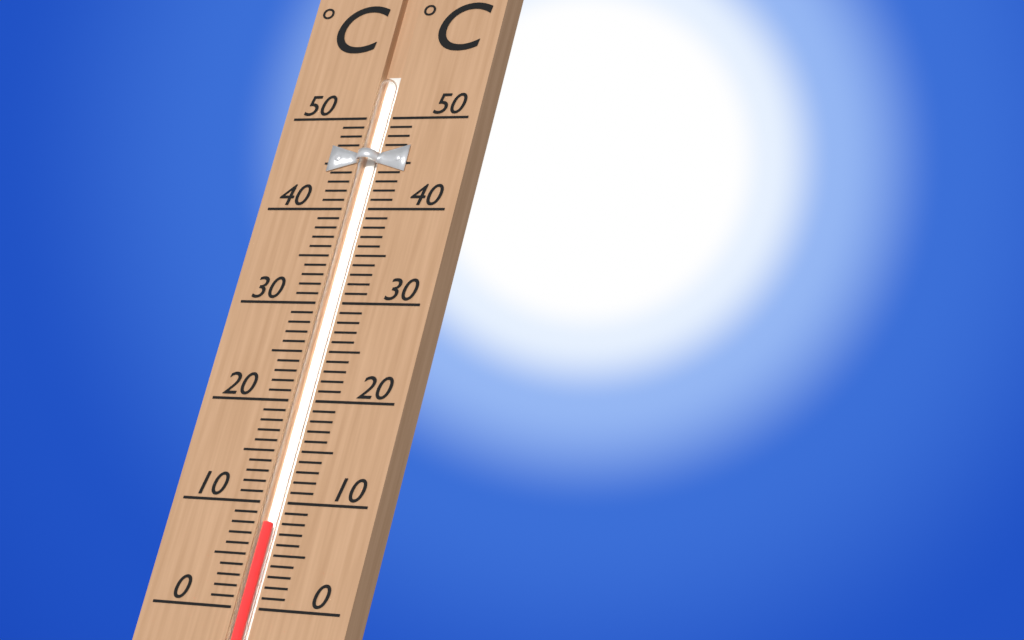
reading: 8 °C
